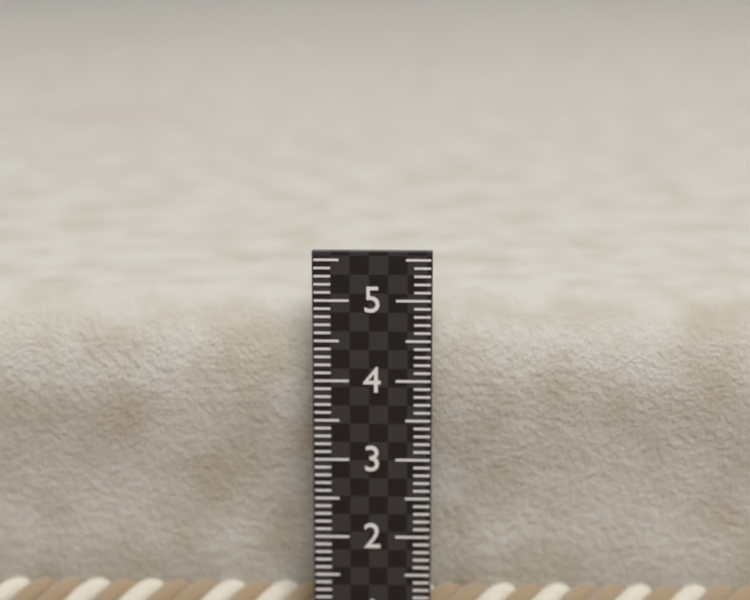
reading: 4.9 (no unit)
